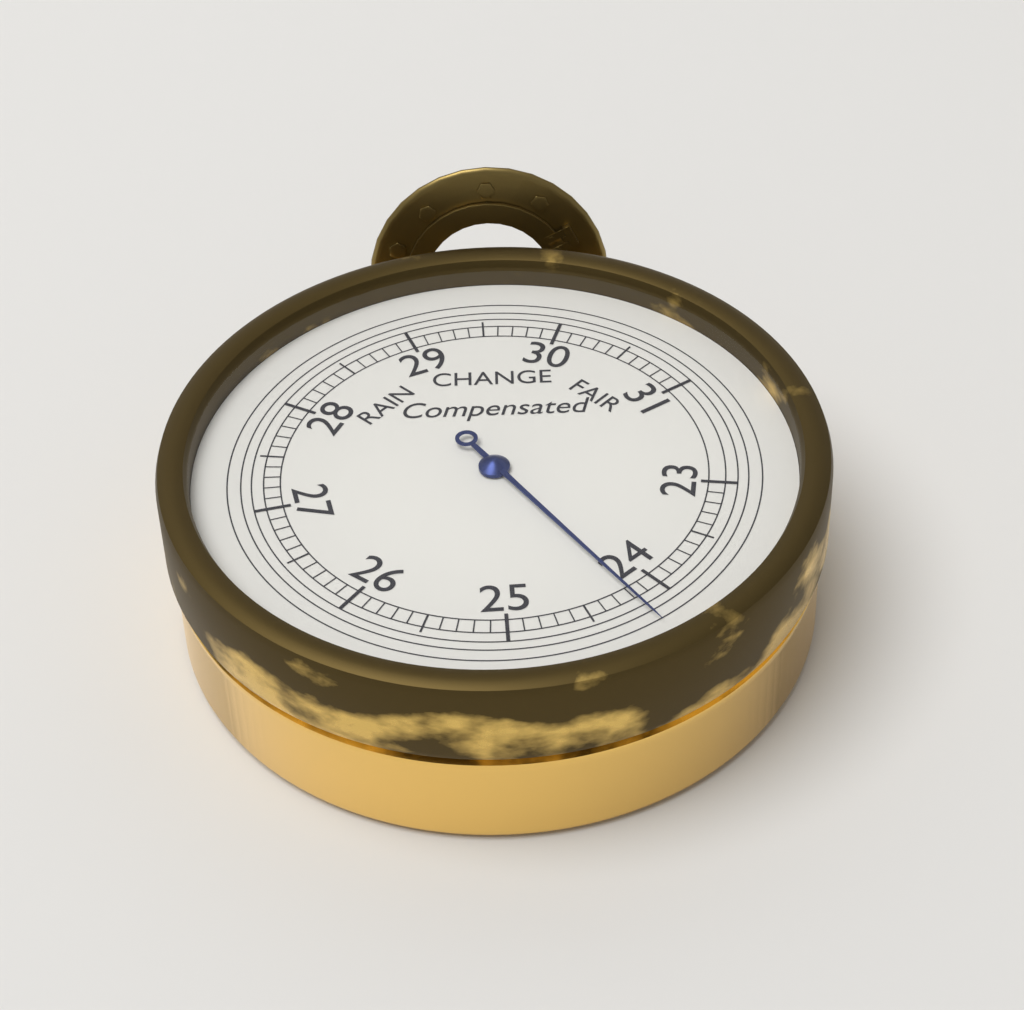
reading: 24.2 inHg
